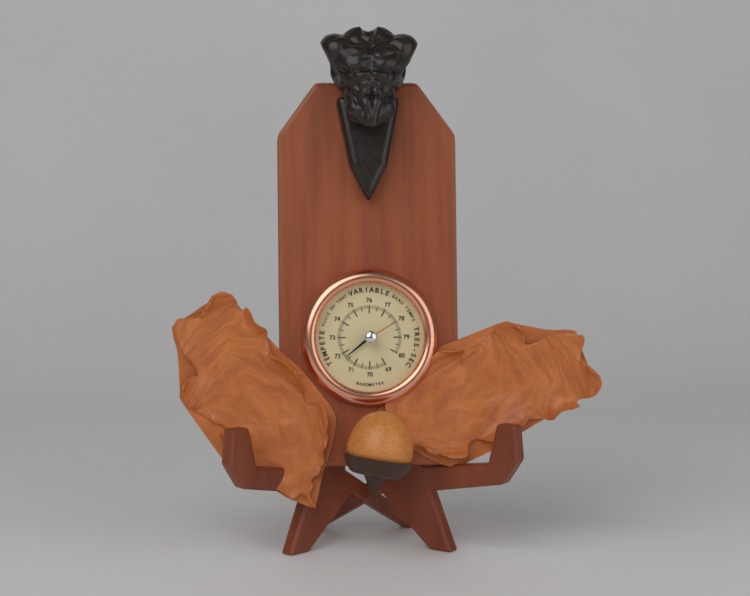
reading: 71.7 (no unit)
